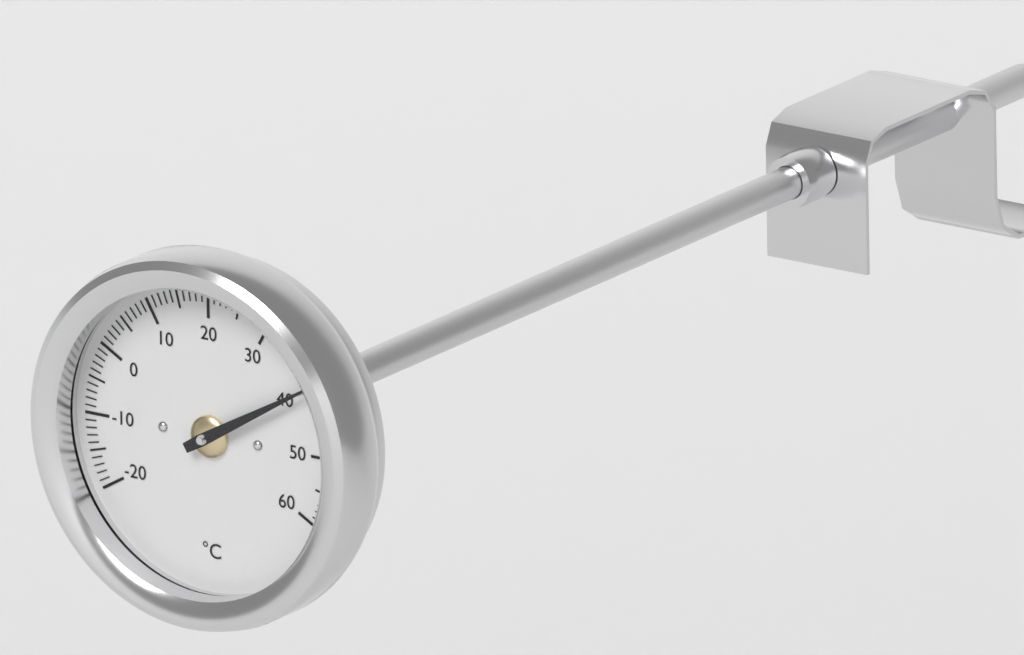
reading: 40 °C
